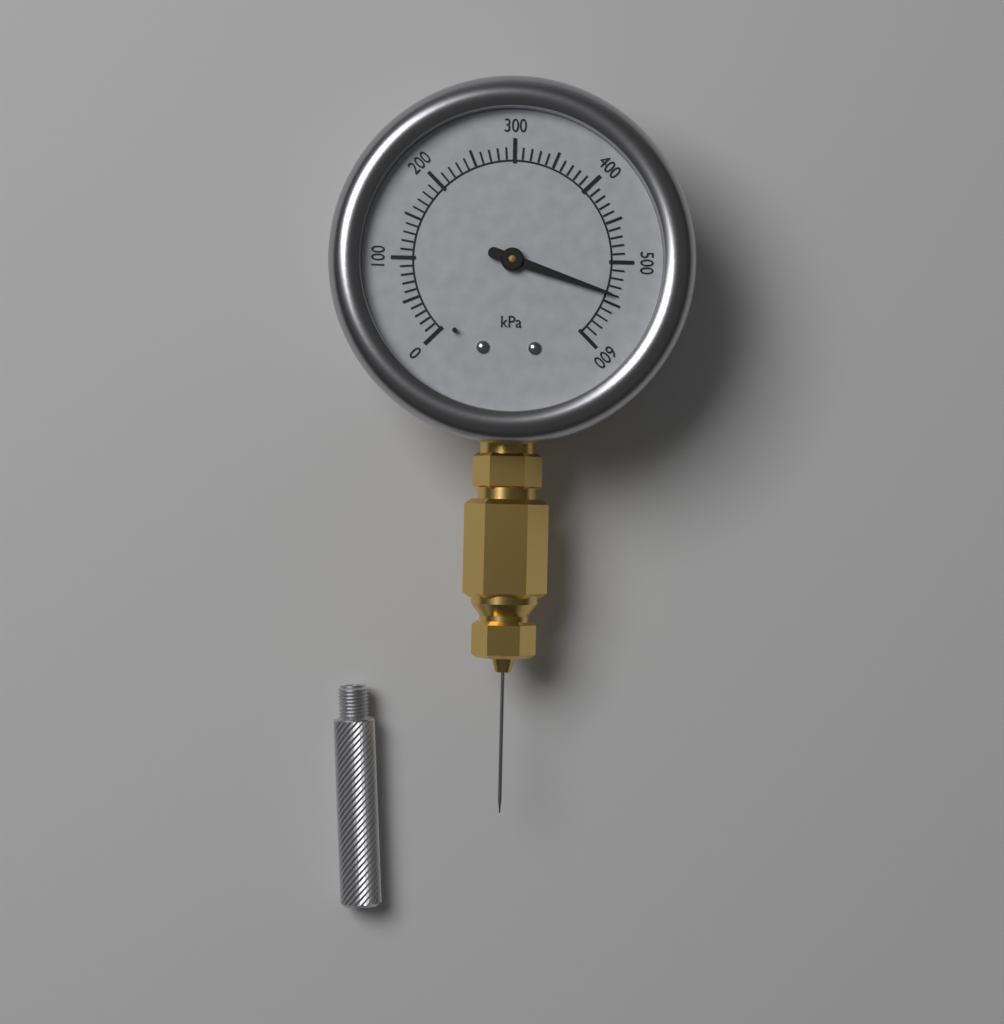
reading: 540 kPa
